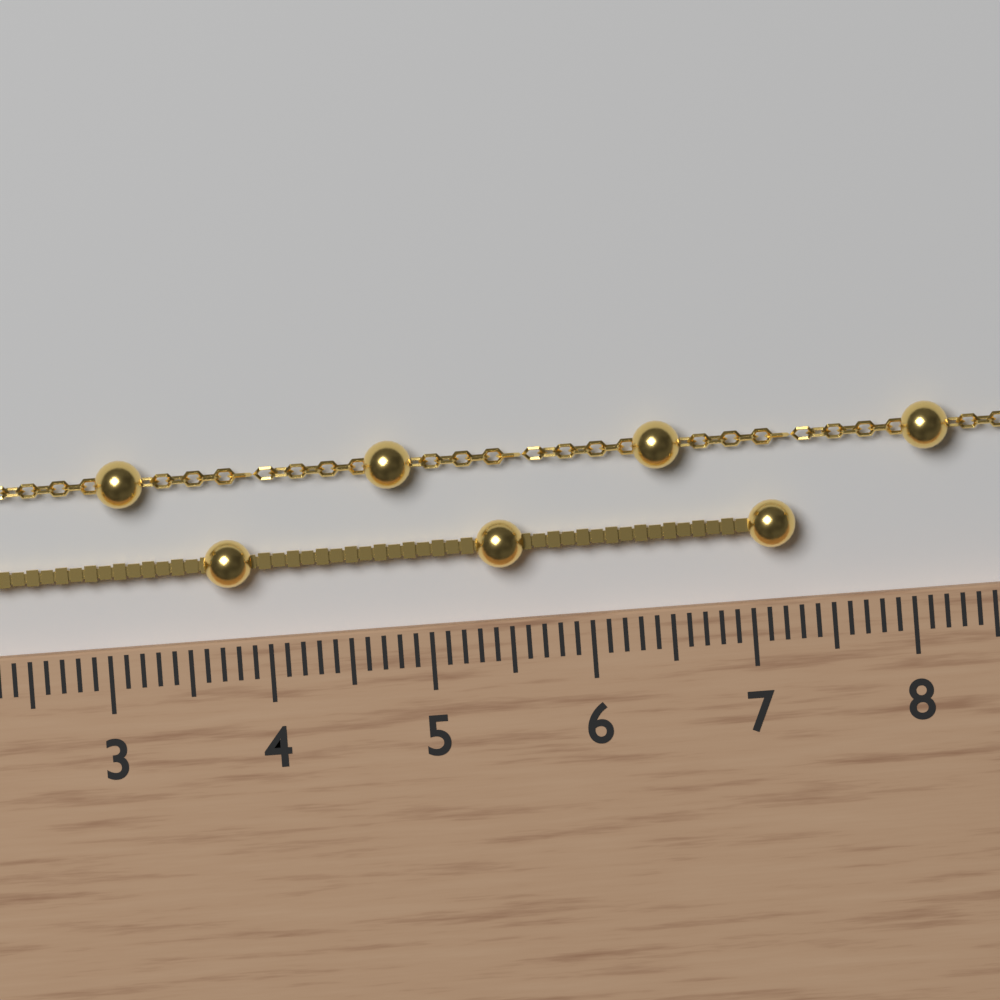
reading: 7.3 cm
